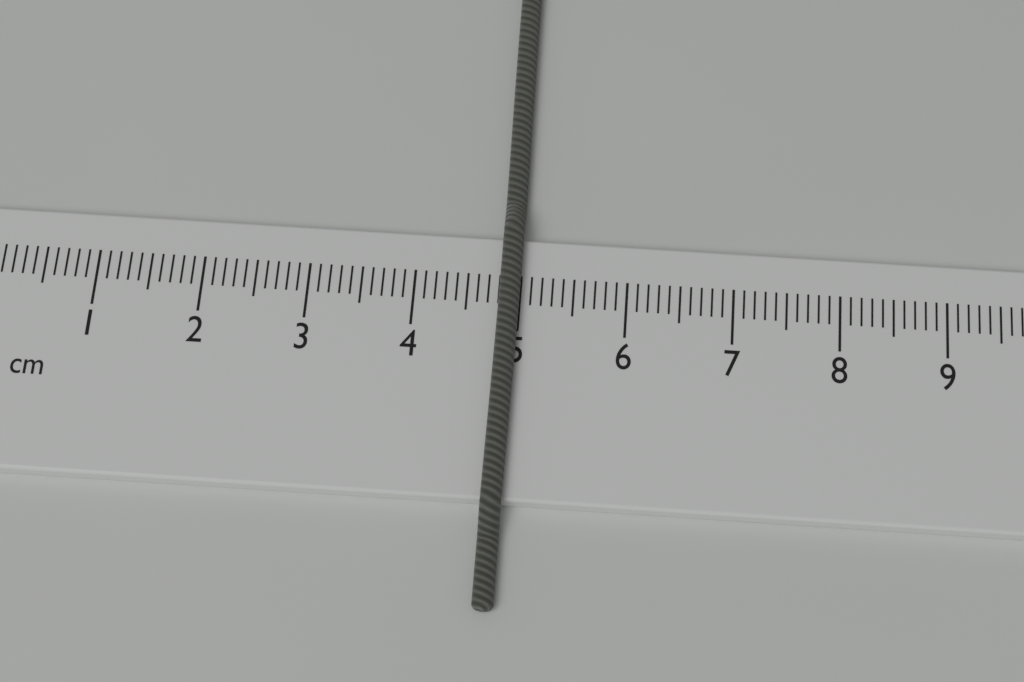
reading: 5.0 cm
